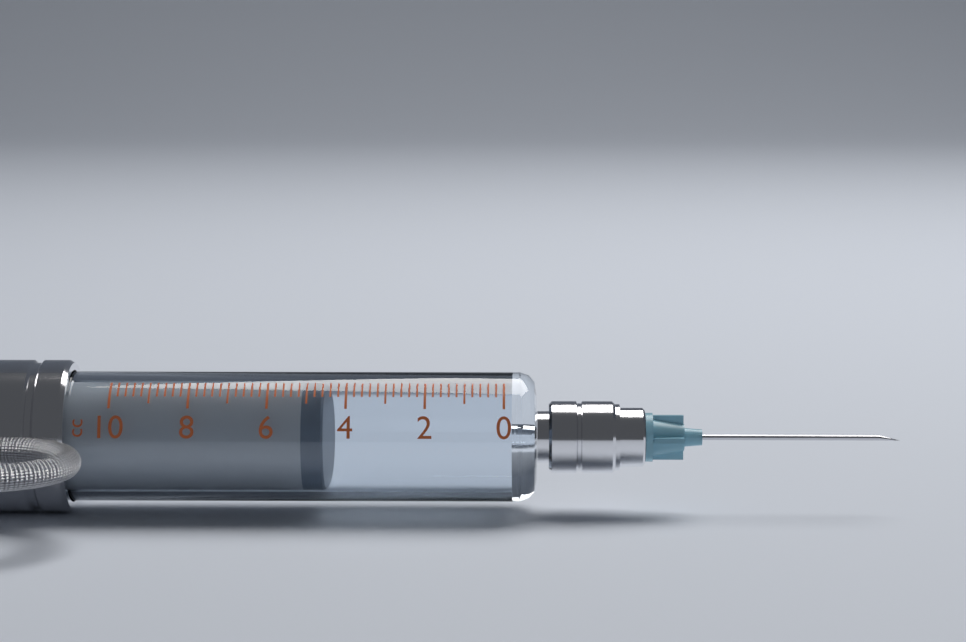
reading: 4.6 cc
